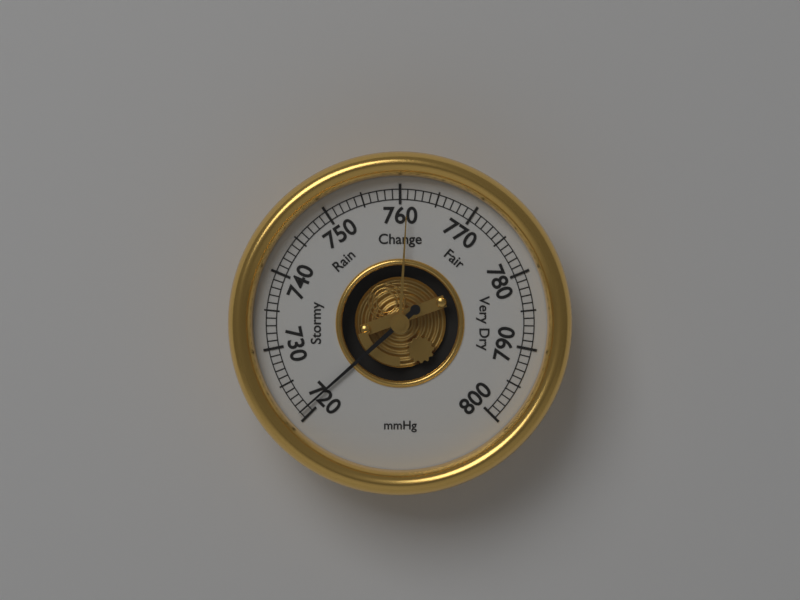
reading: 721 mmHg
